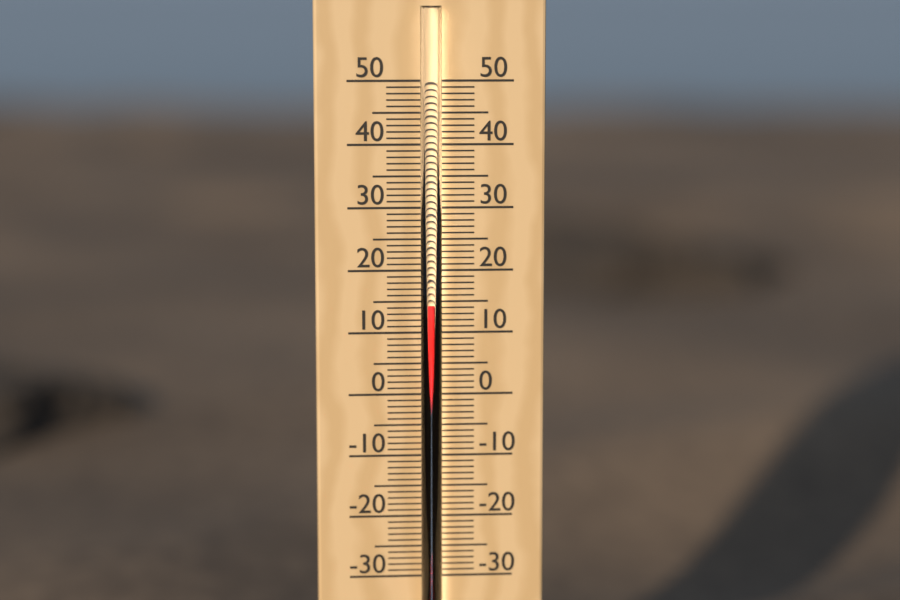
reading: 15 °C
